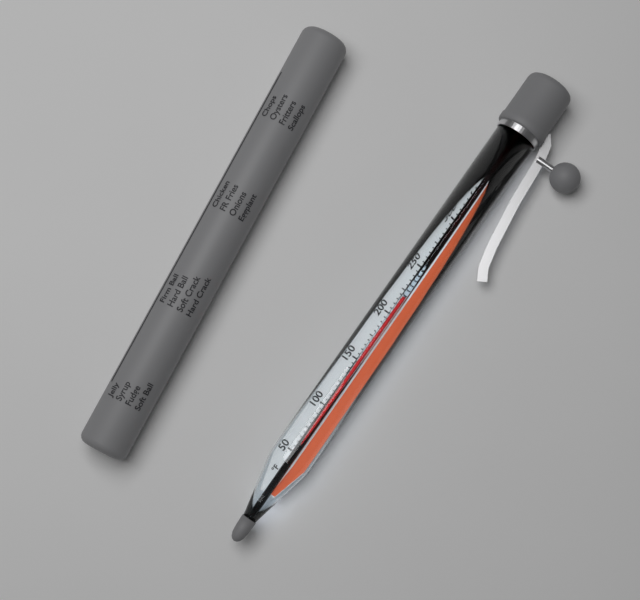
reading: 220 °F
